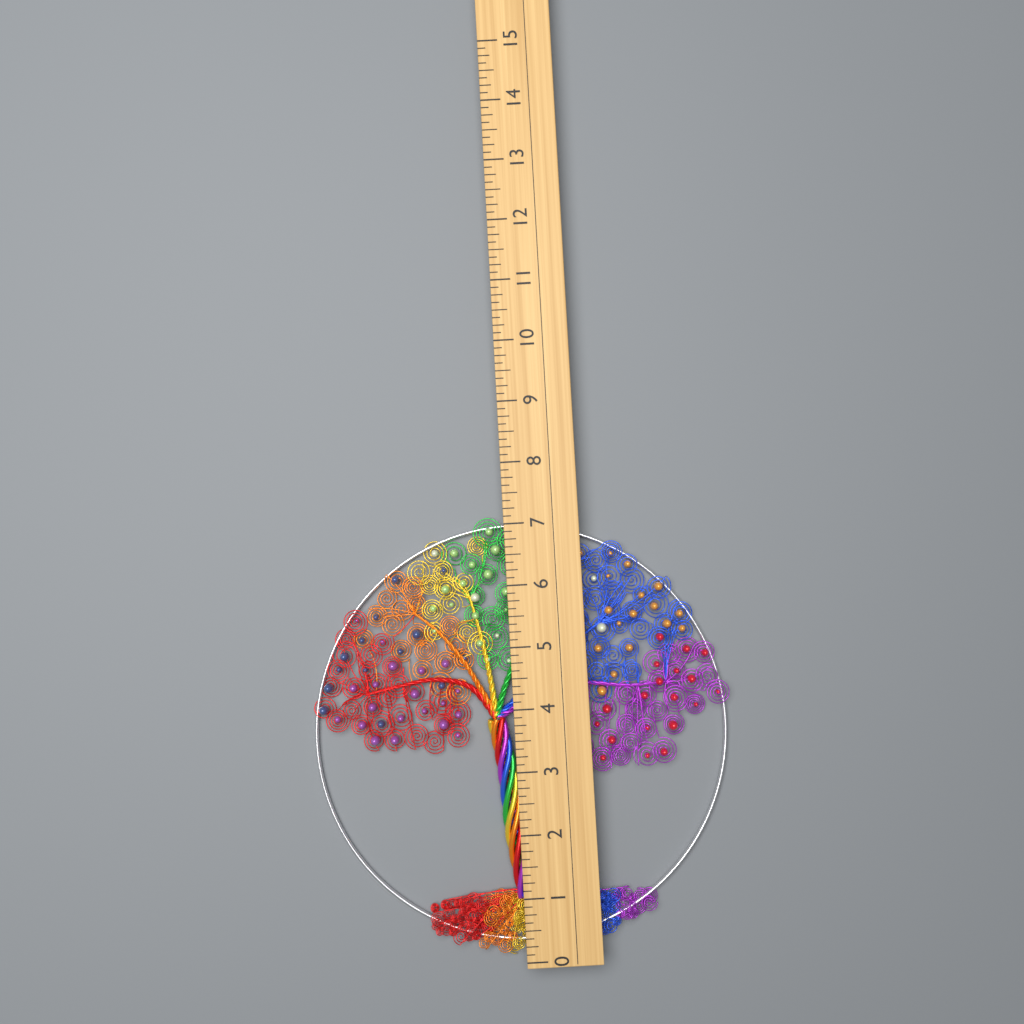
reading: 7.125 (no unit)
